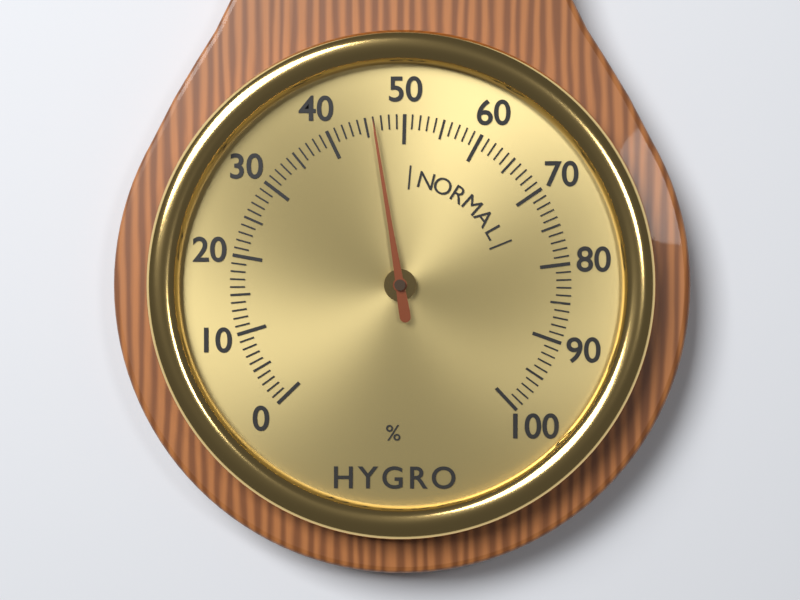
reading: 46 %
